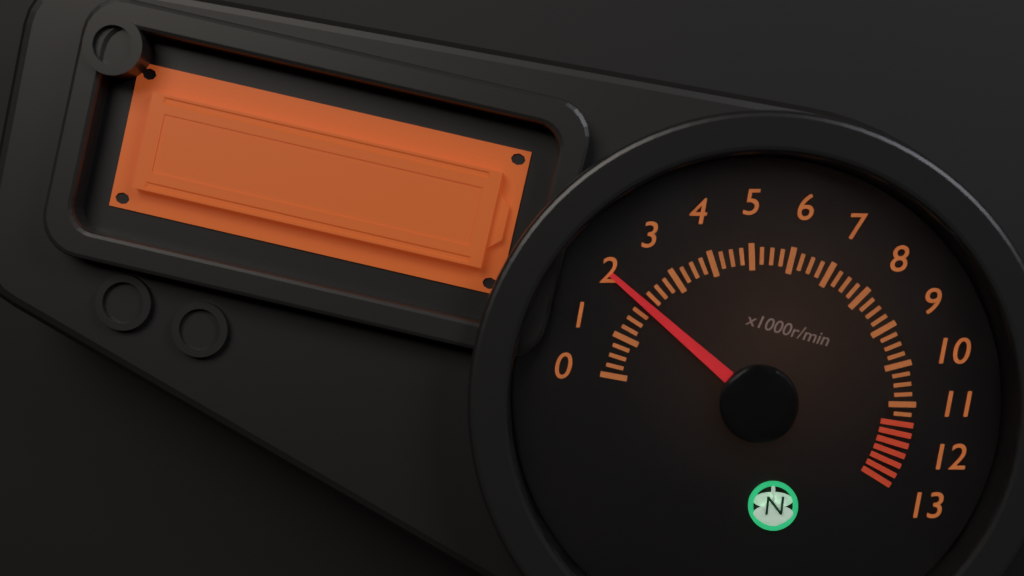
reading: 2.00 x1000r/min
